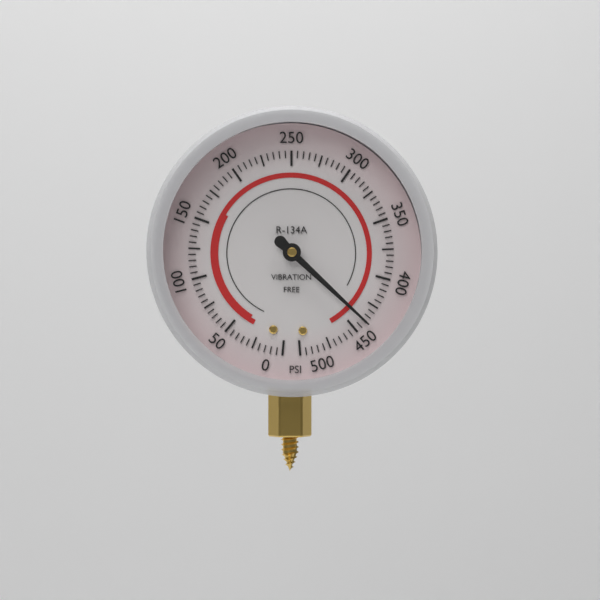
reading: 440 psi
